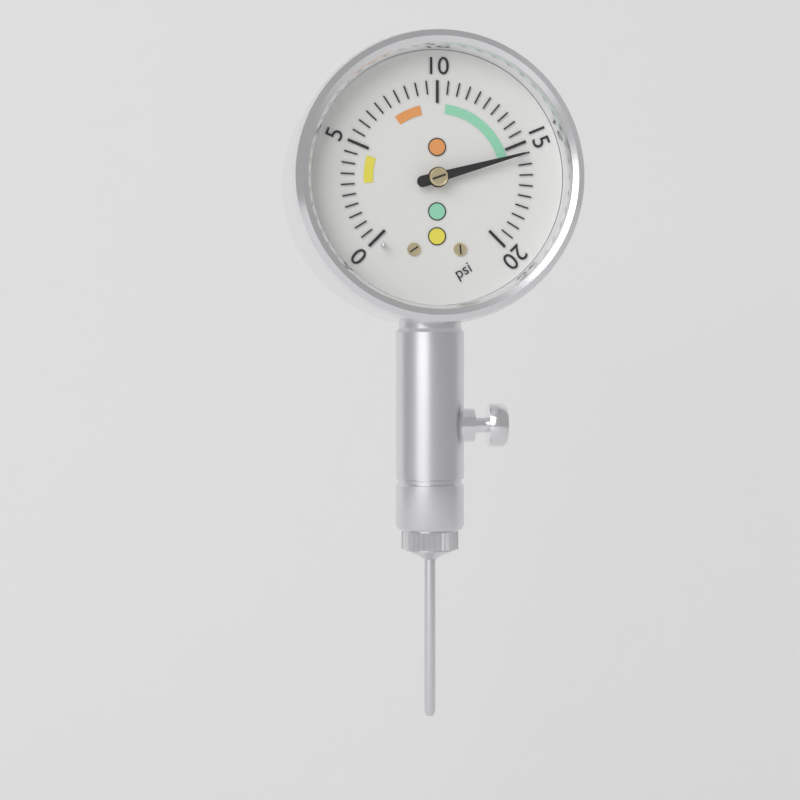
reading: 15.5 psi
